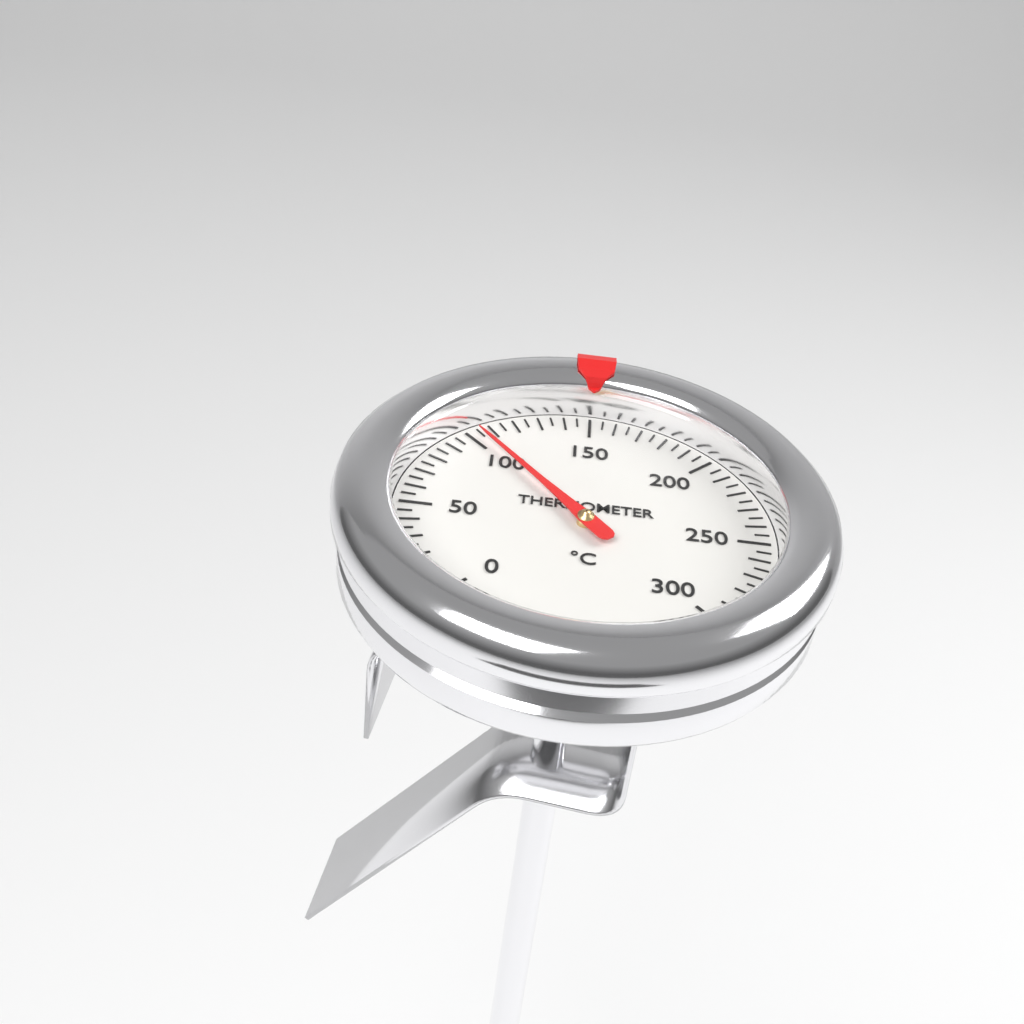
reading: 105 °C
